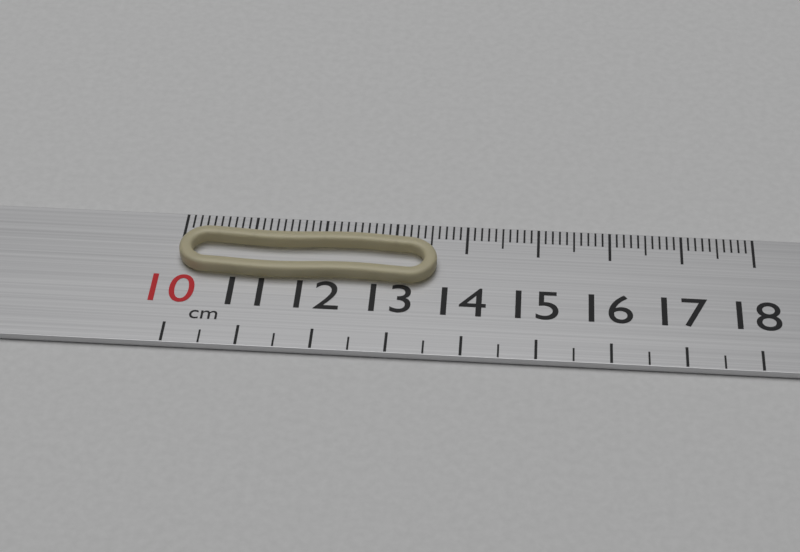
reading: 13.6 cm
